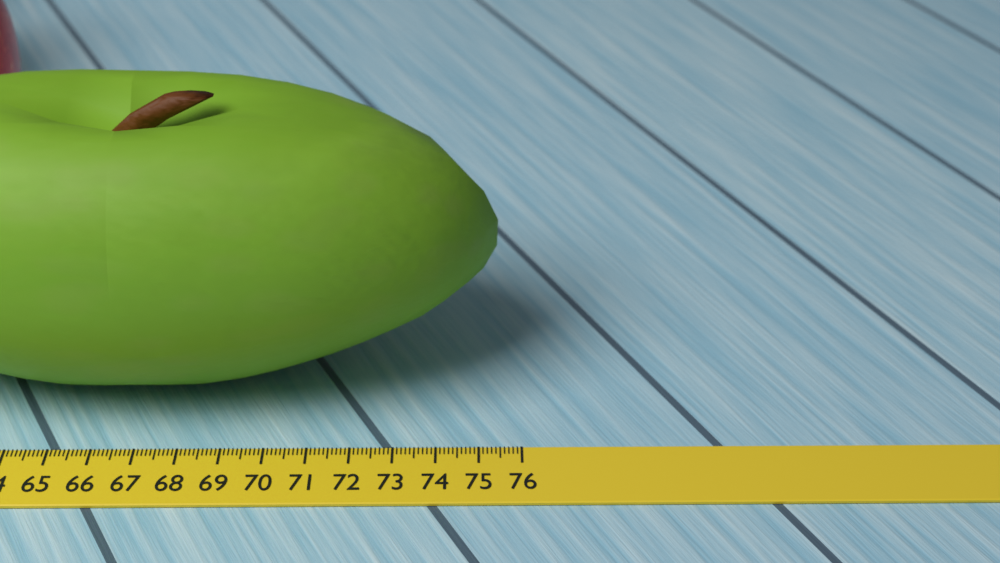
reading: 75.5 (no unit)
